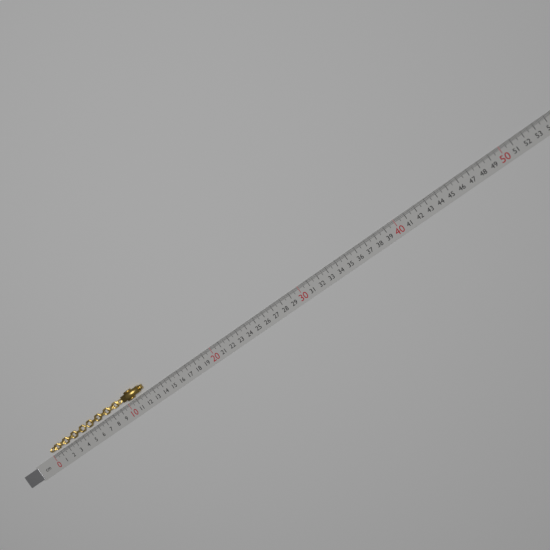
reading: 12.3 cm
